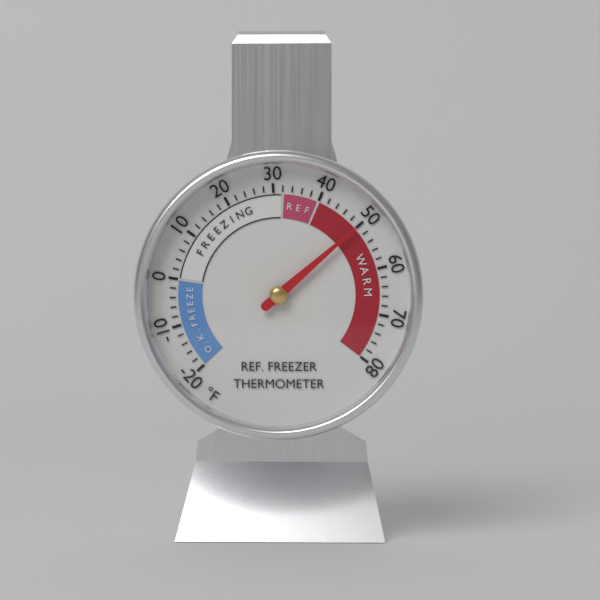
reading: 50 °F
